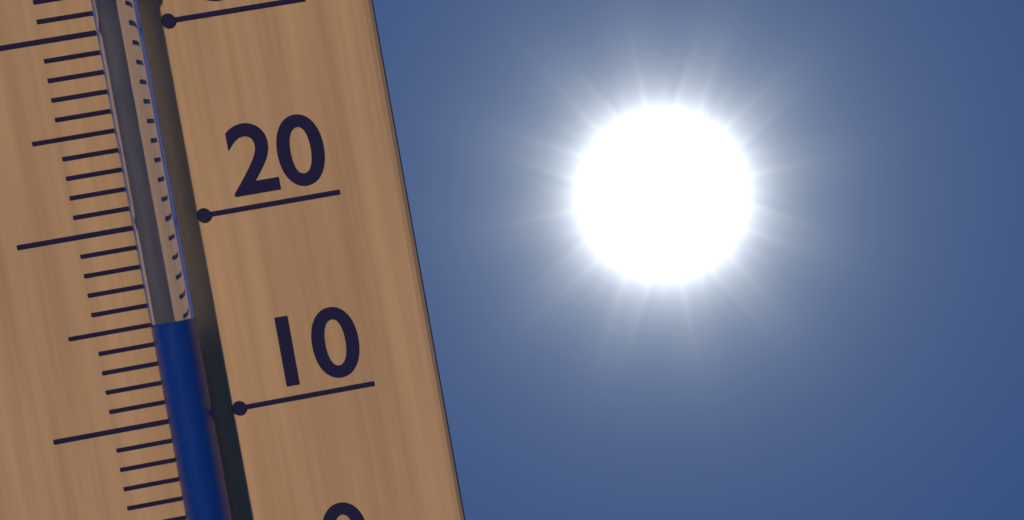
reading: 15 °C
